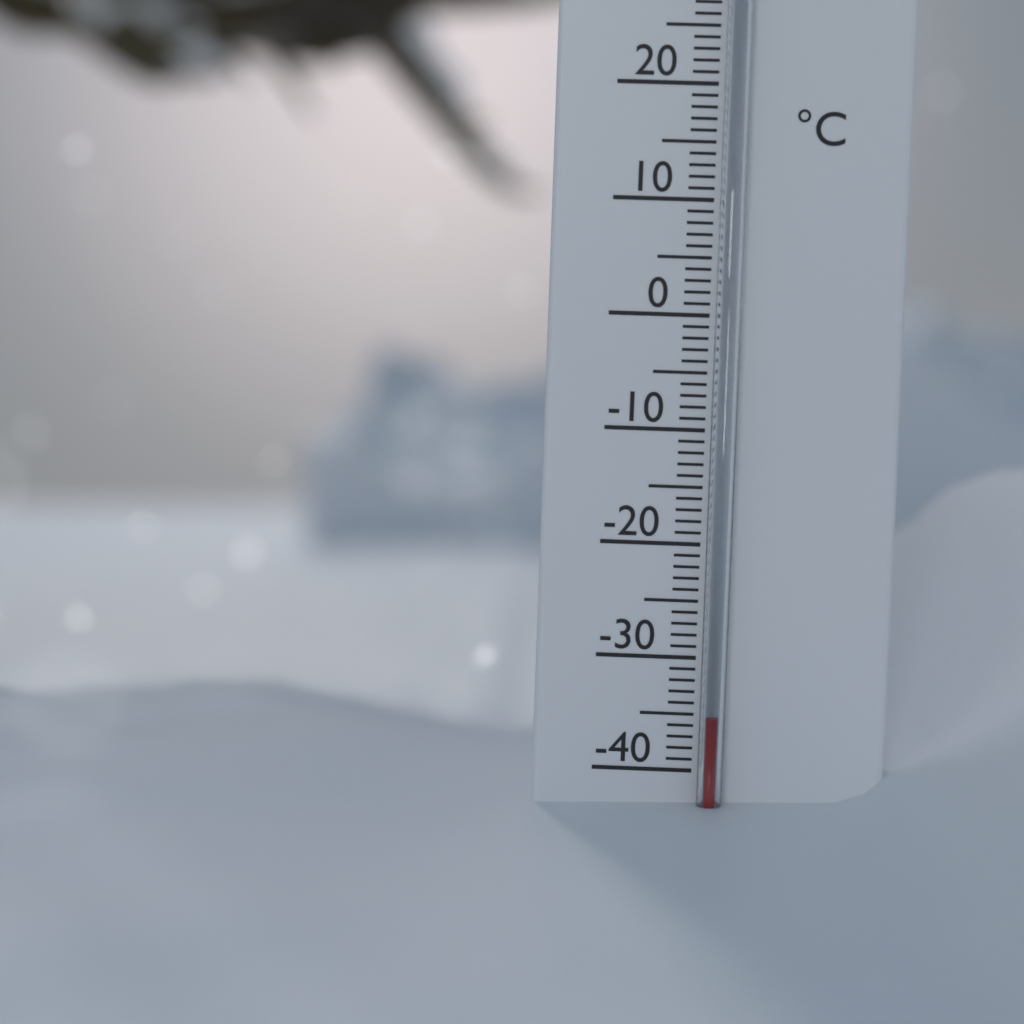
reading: -35 °C
